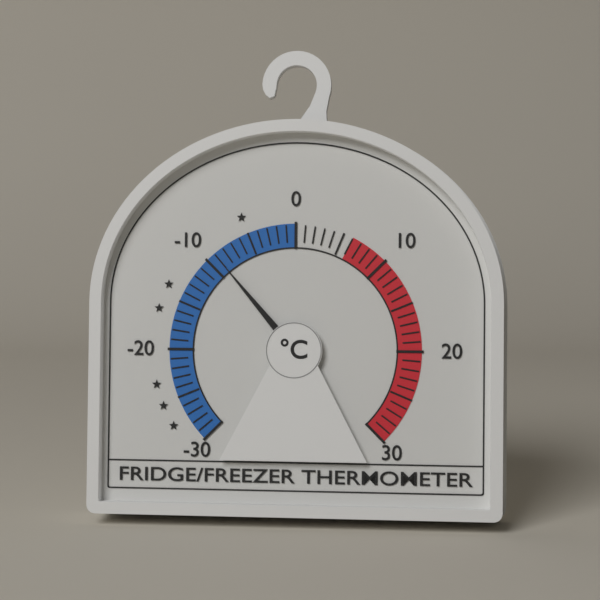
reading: -9 °C
